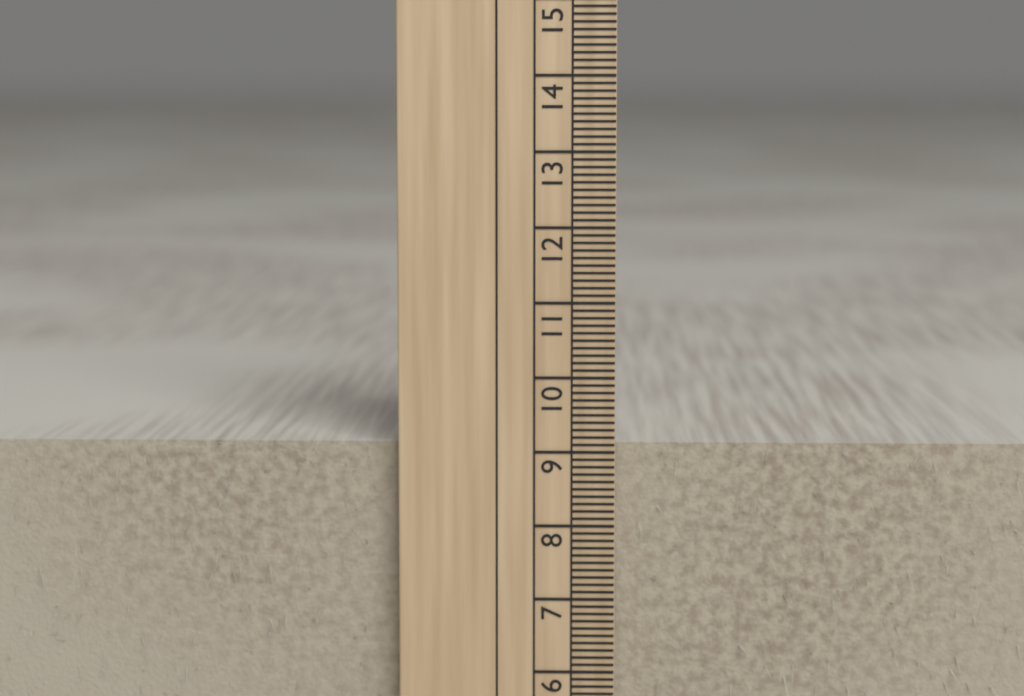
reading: 9.1 cm
